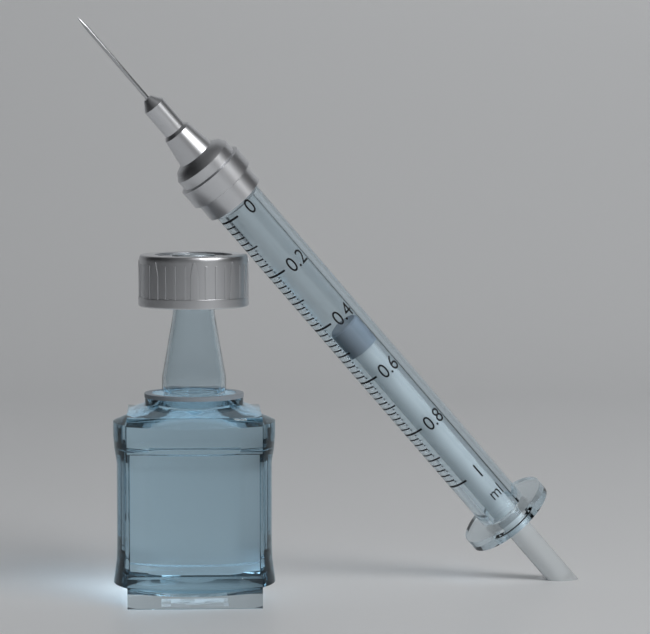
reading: 0.44 ml
